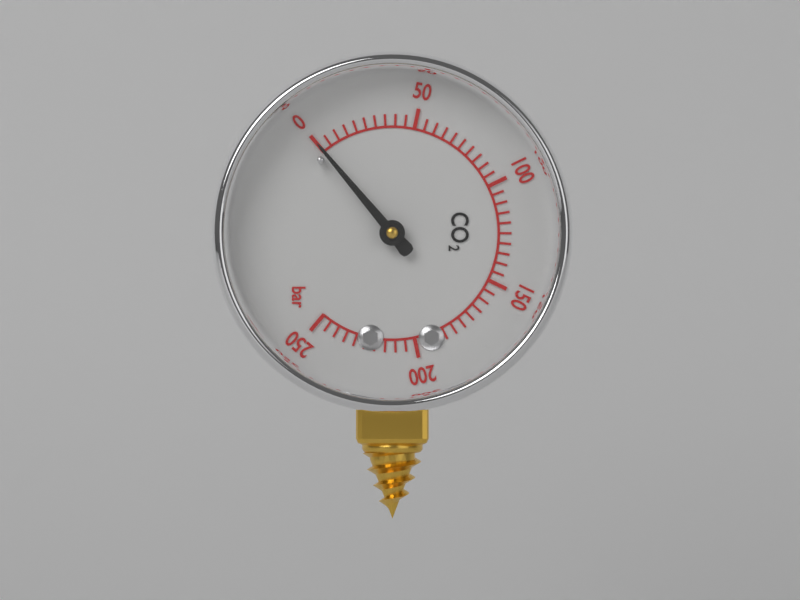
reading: 0 bar
